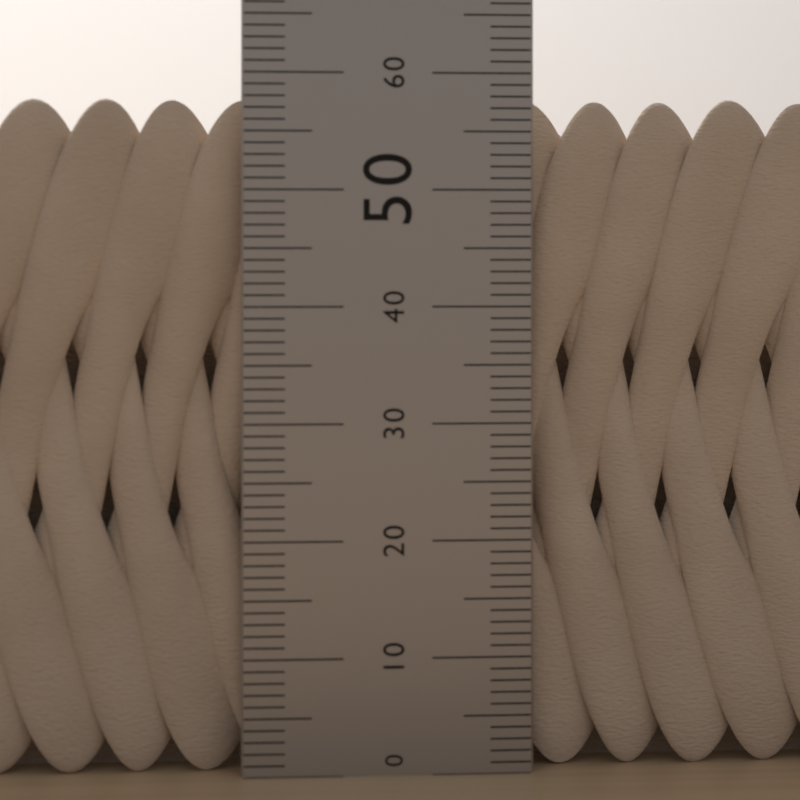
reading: 58 (no unit)
